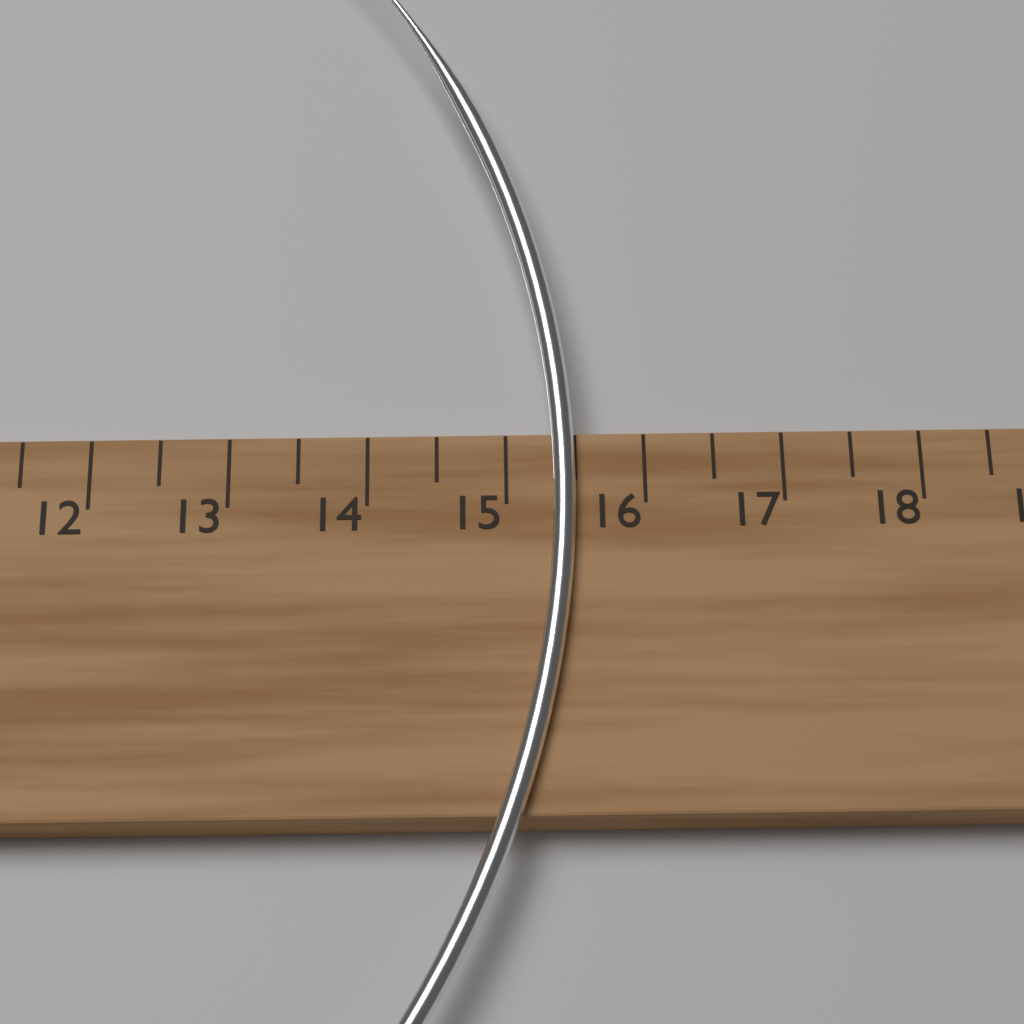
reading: 15.5 cm
